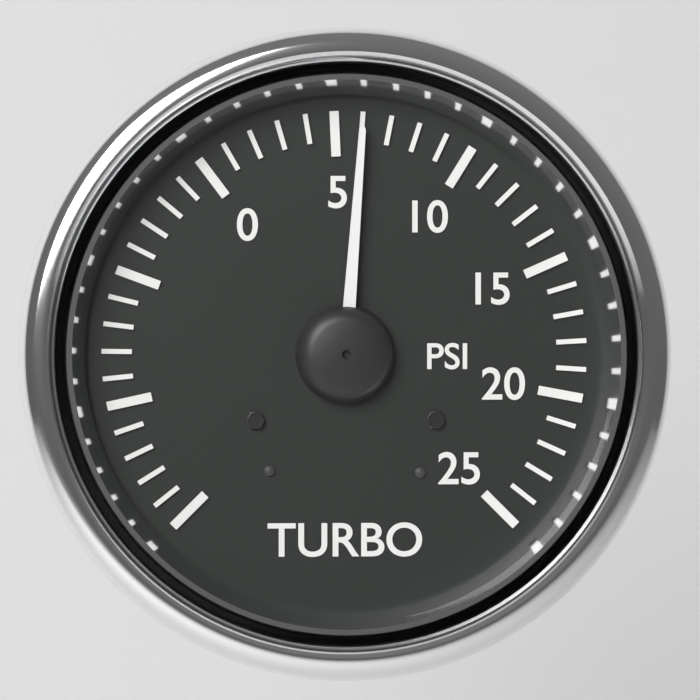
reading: 6 psi
